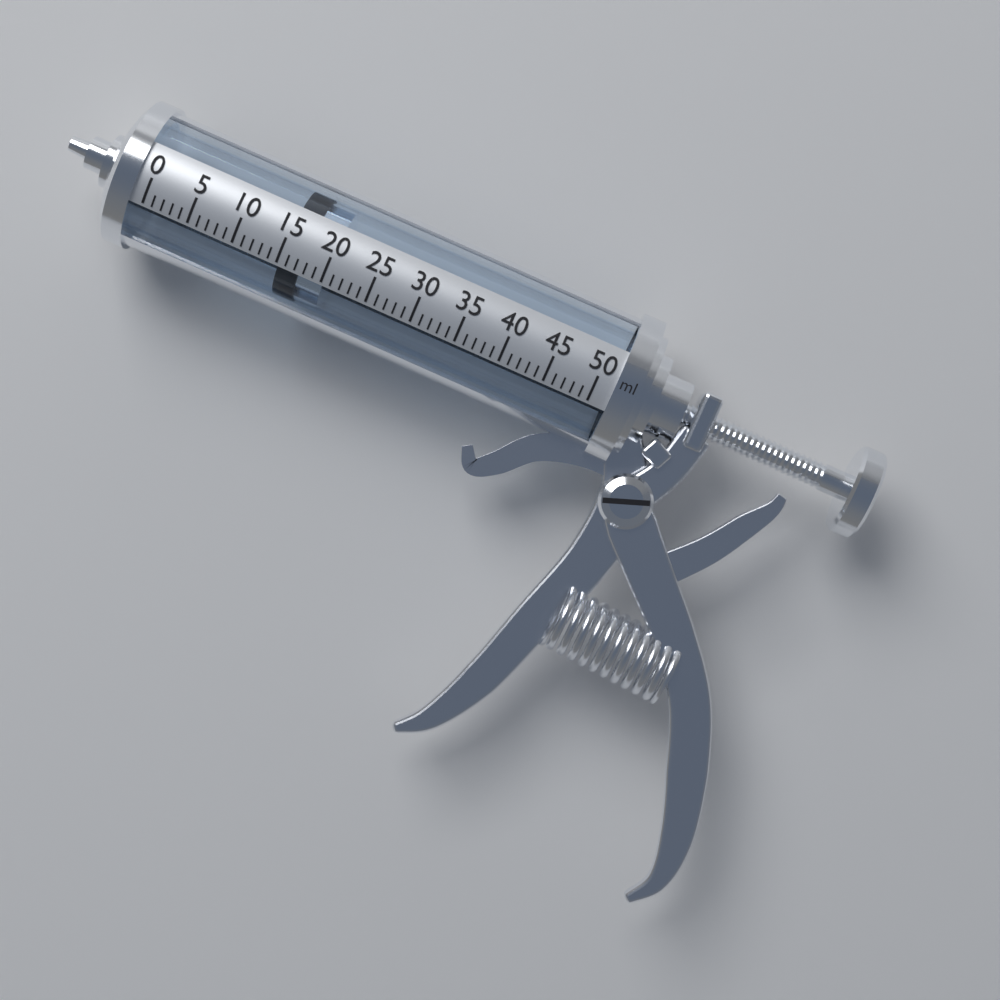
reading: 15 ml
